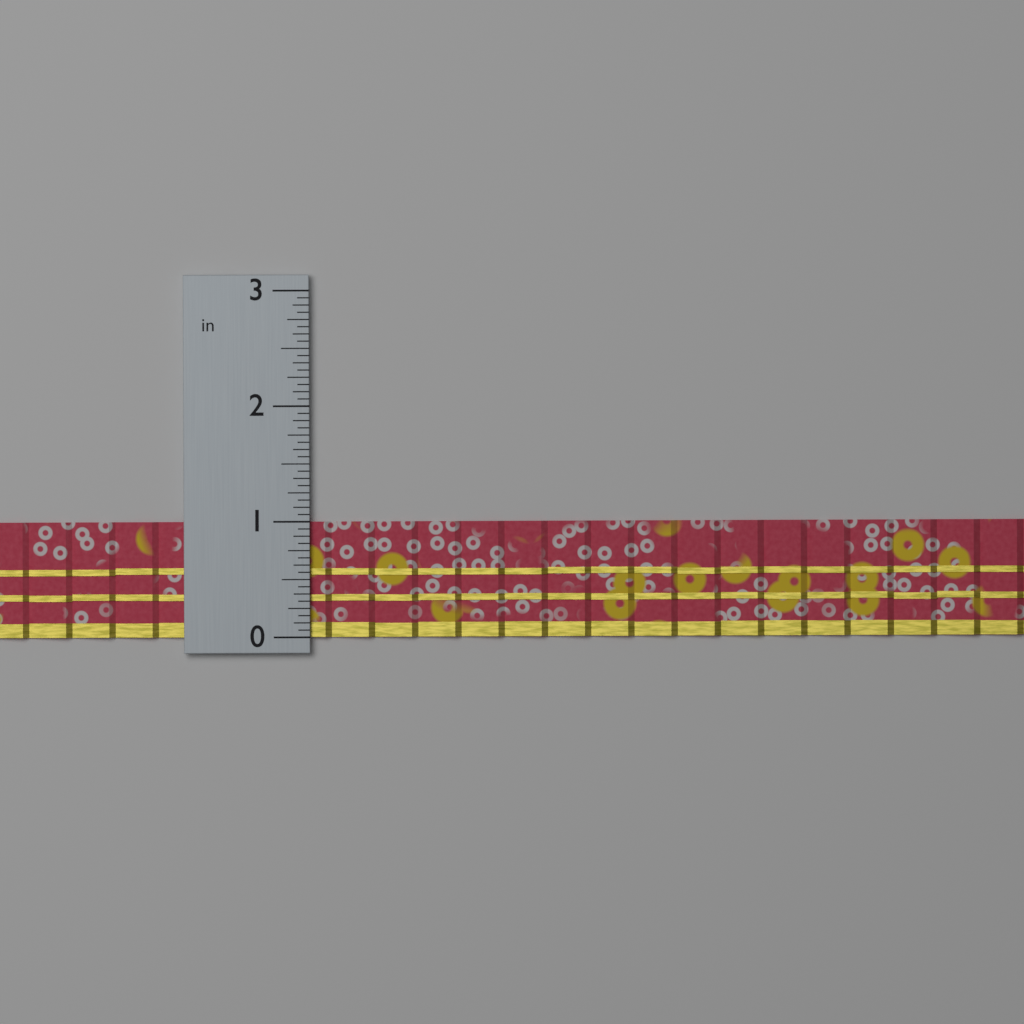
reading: 1.0000 in
